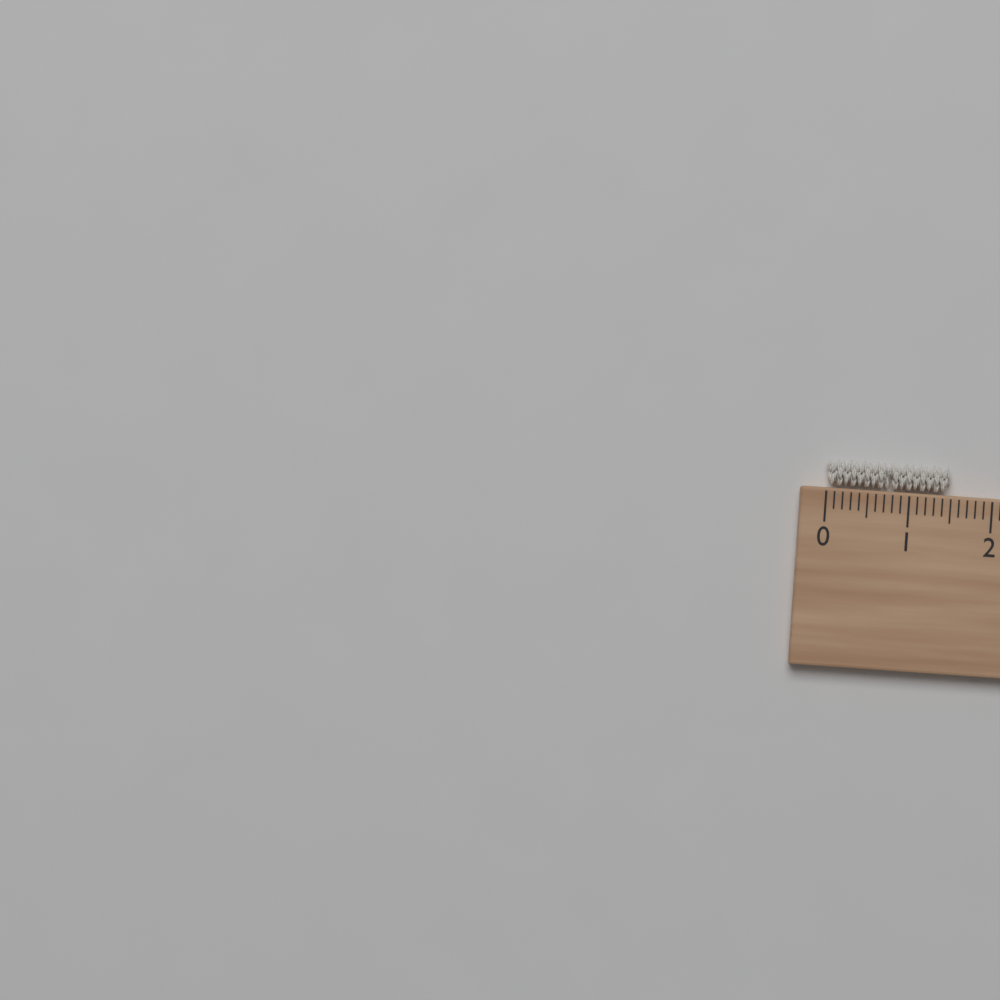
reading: 1.5 cm
